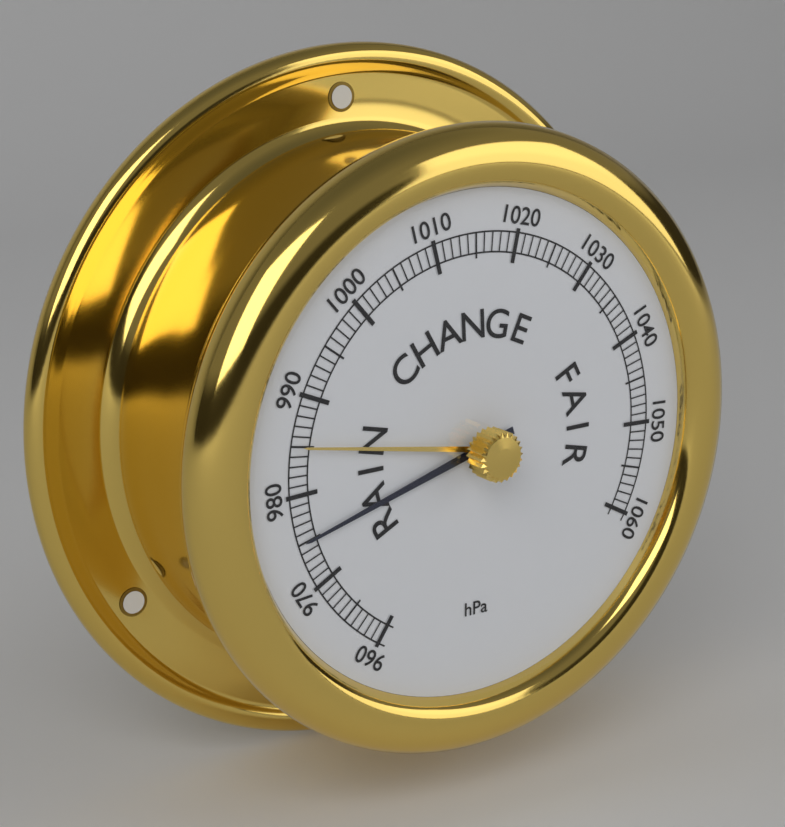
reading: 975 hPa
